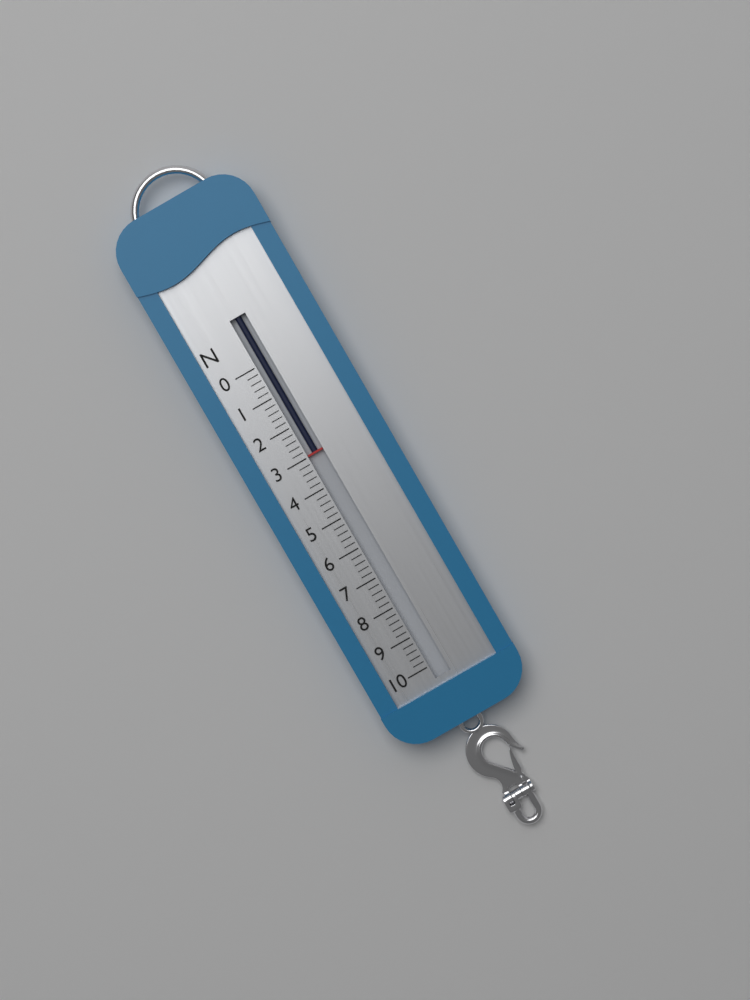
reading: 3.0 N
